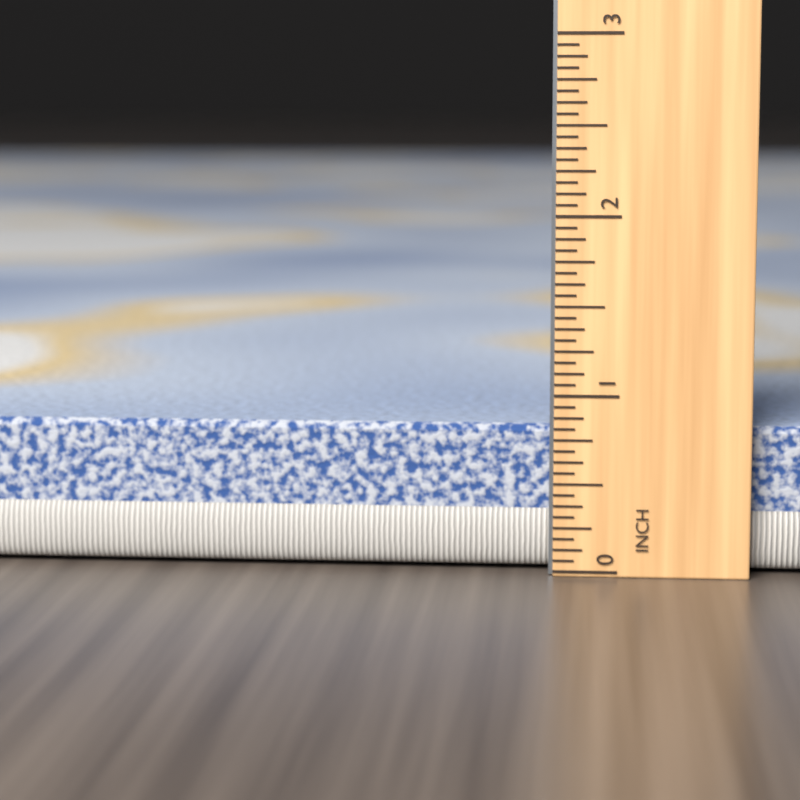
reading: 0.8125 in
